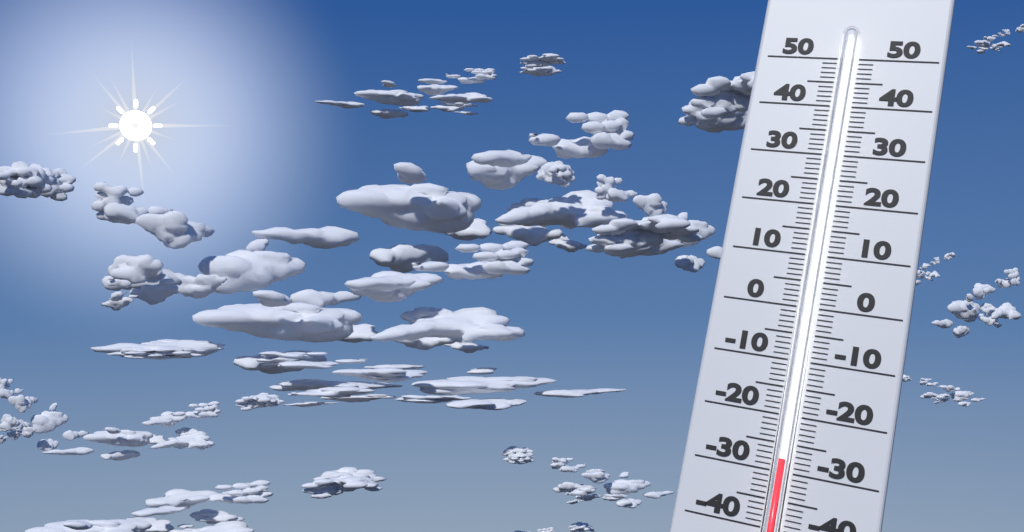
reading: -28 (no unit)
